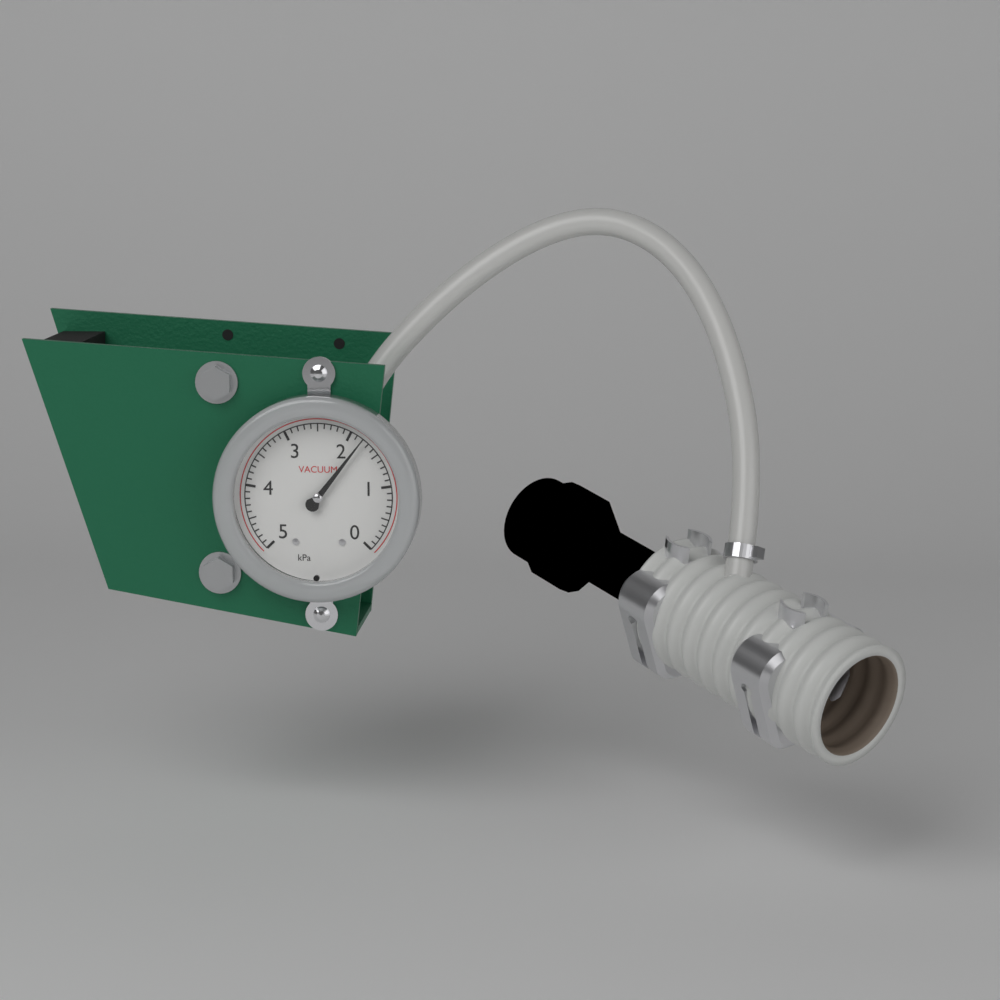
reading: 1.8 kPa
